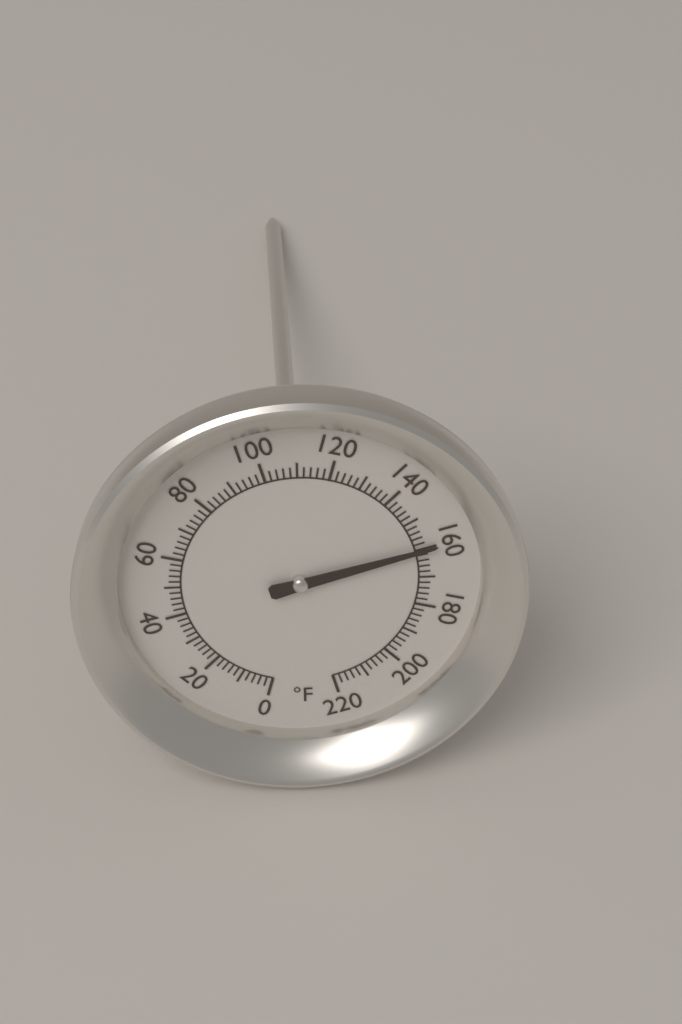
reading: 160 °F
